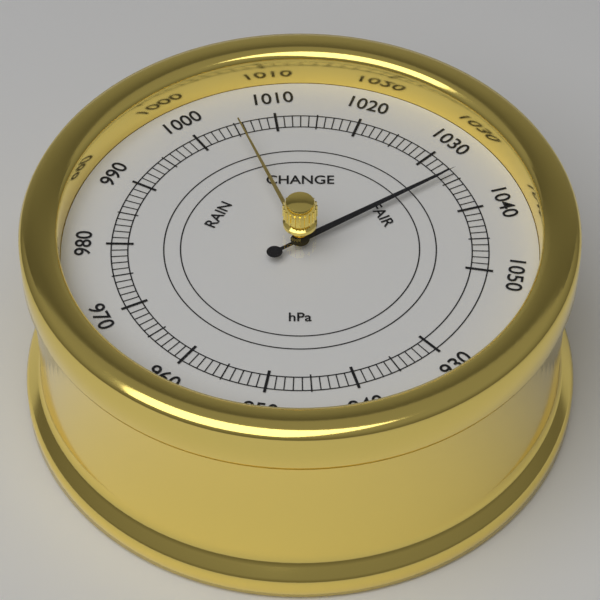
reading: 1034 hPa
